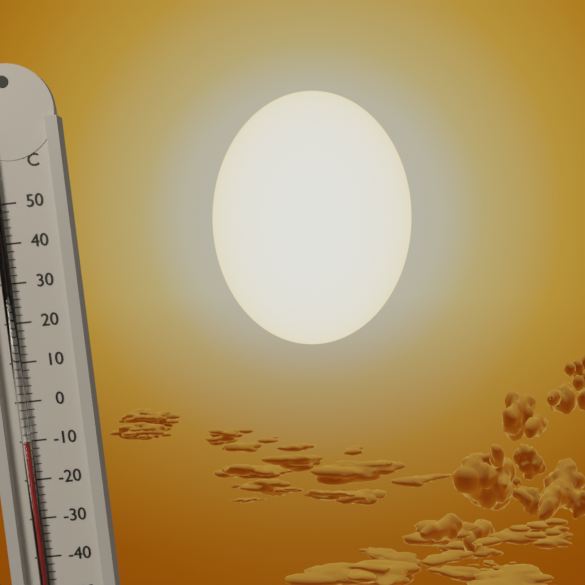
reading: -10 °C
